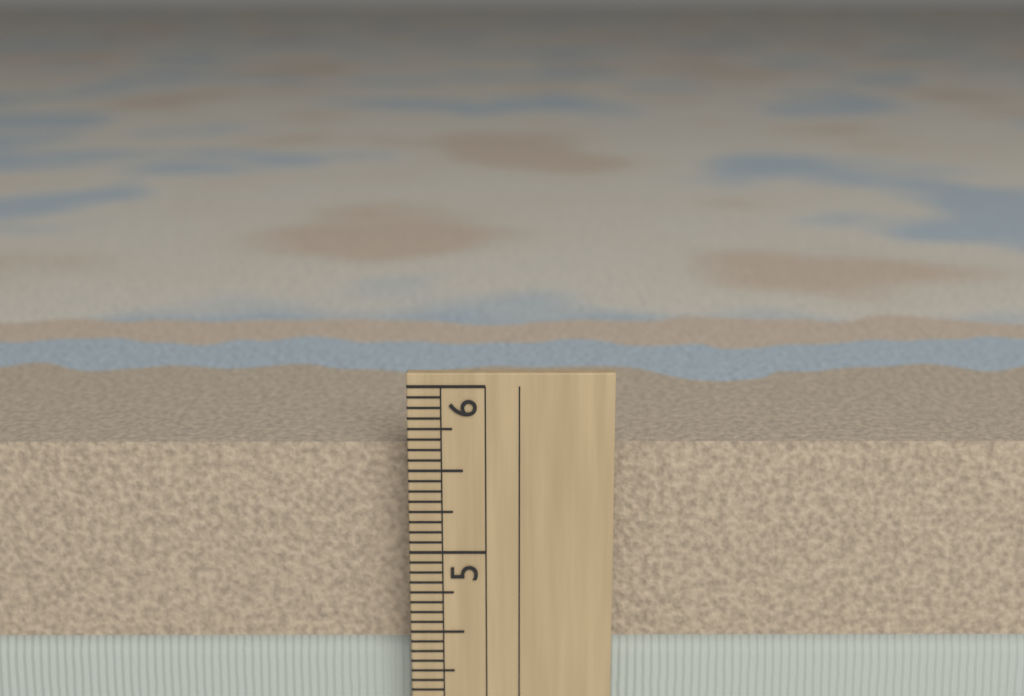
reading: 5.6250 in
